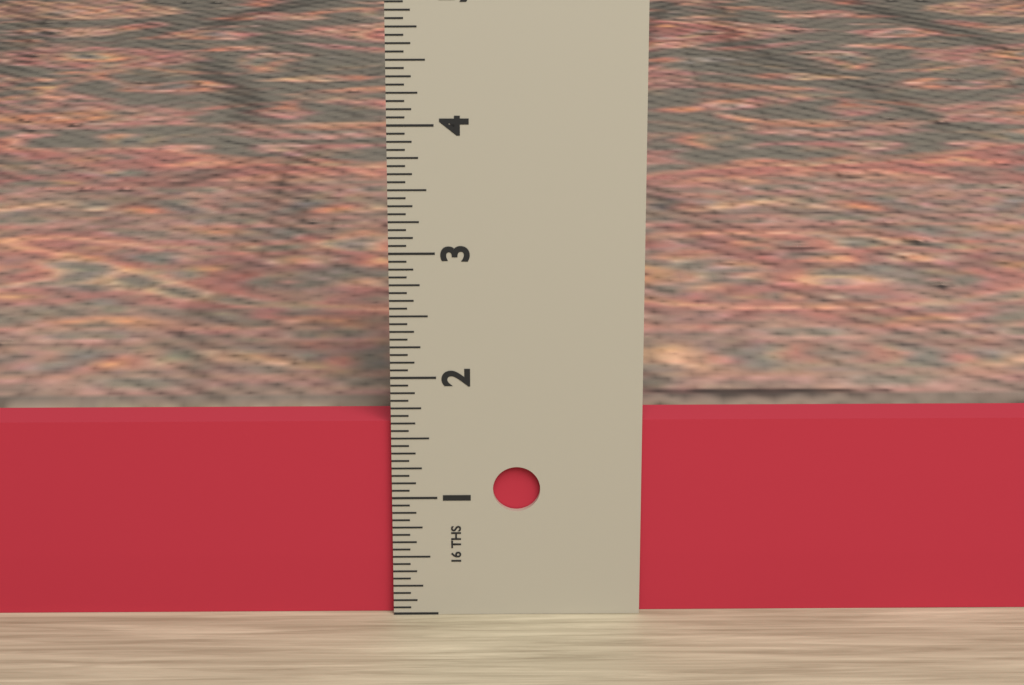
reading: 1.6250 in
